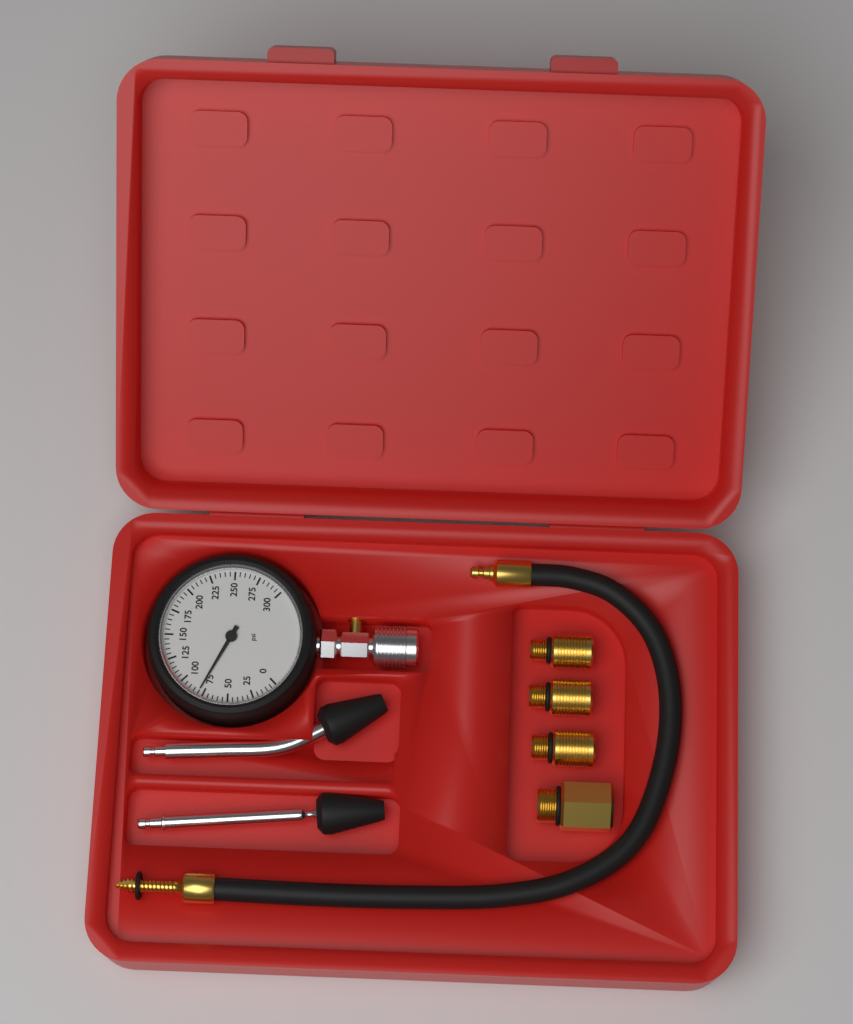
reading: 80 psi
